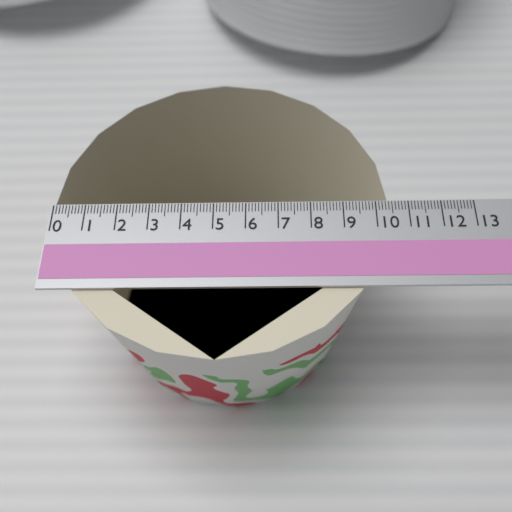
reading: 10.4 (no unit)
